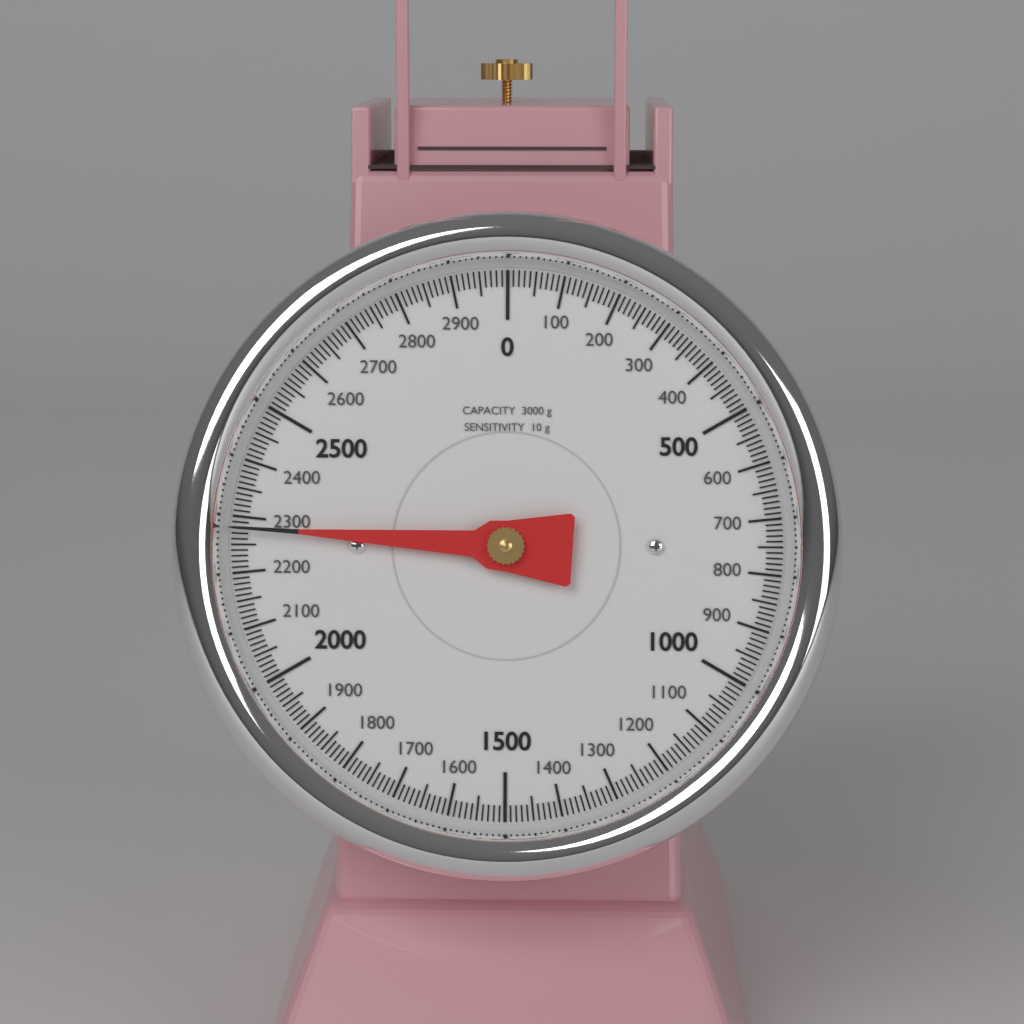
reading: 2280 g
